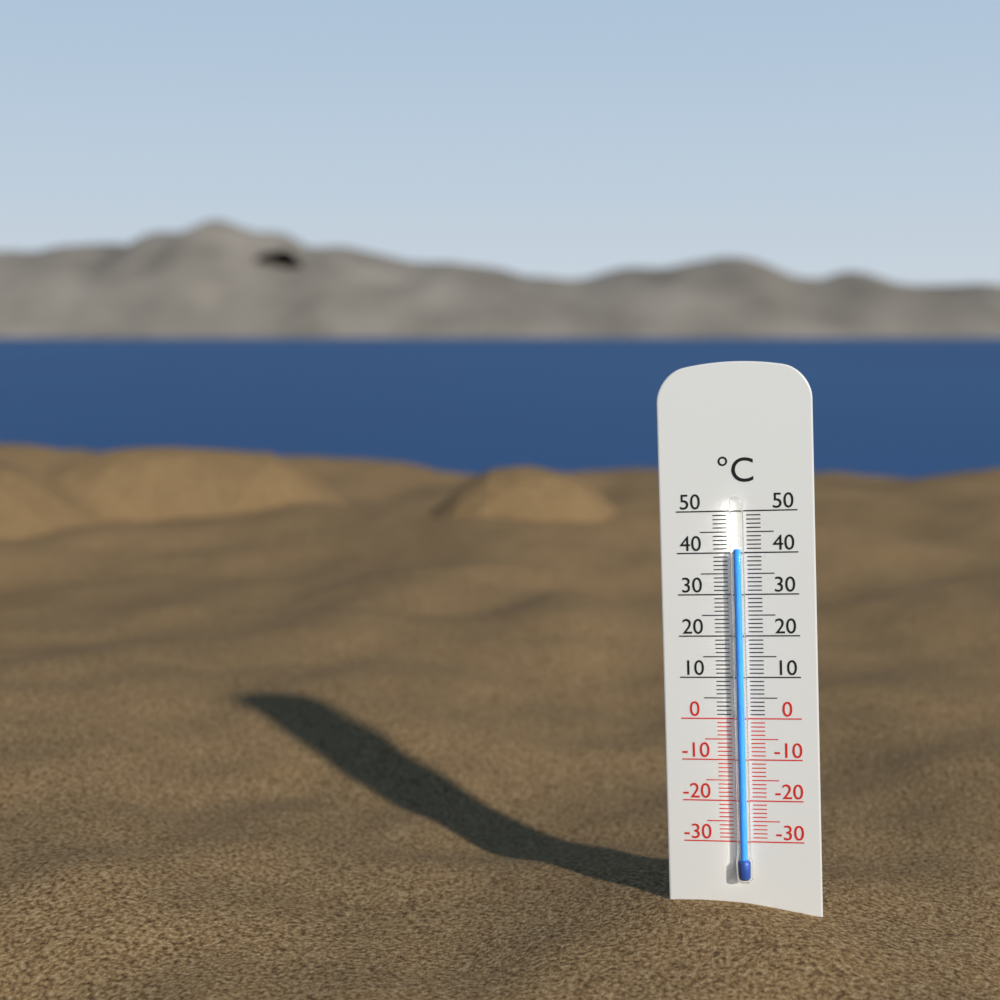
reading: 41 °C
